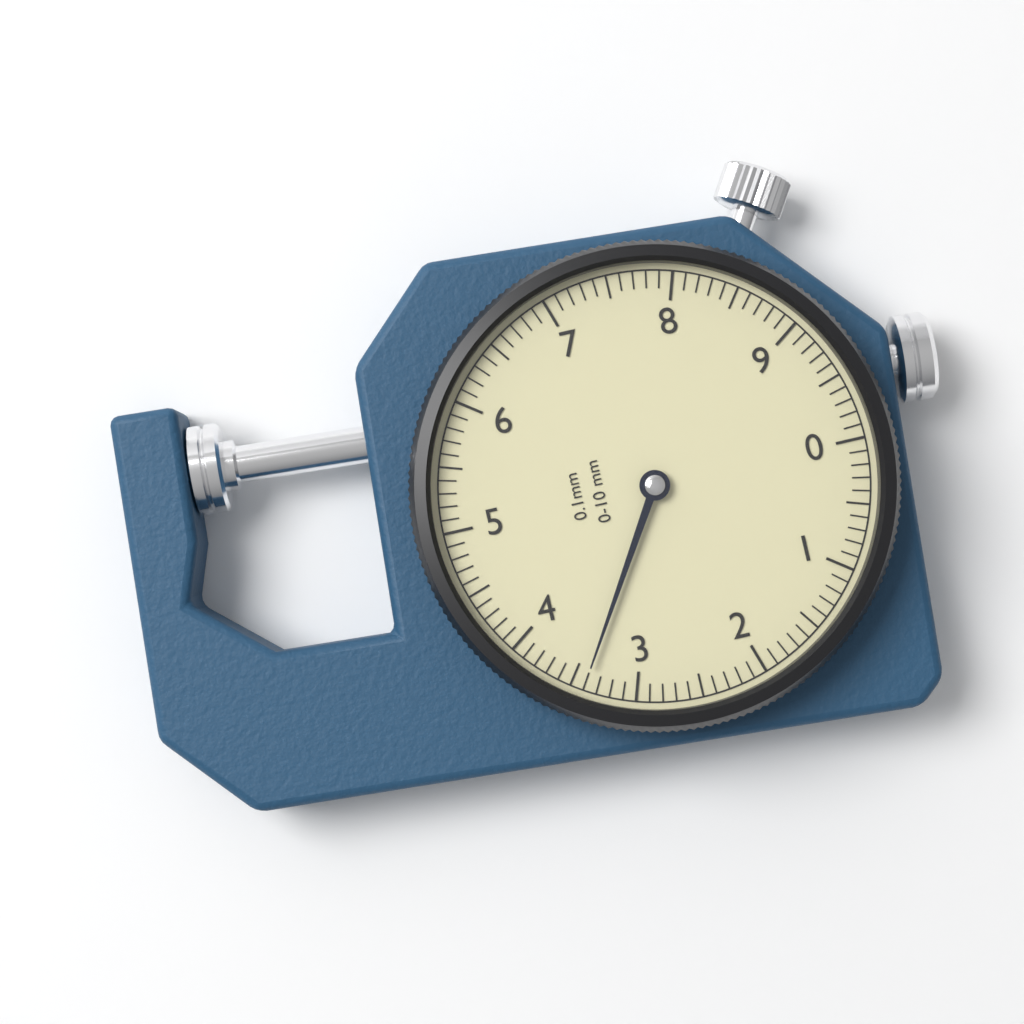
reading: 3.4 mm
